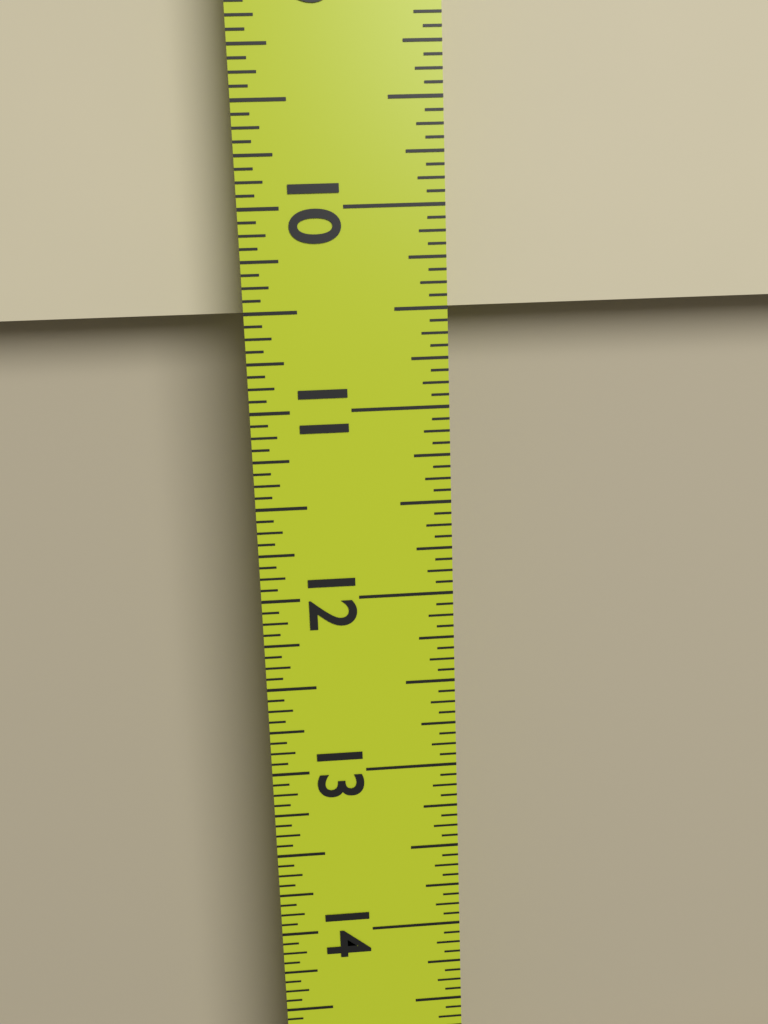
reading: 10.5000 in
